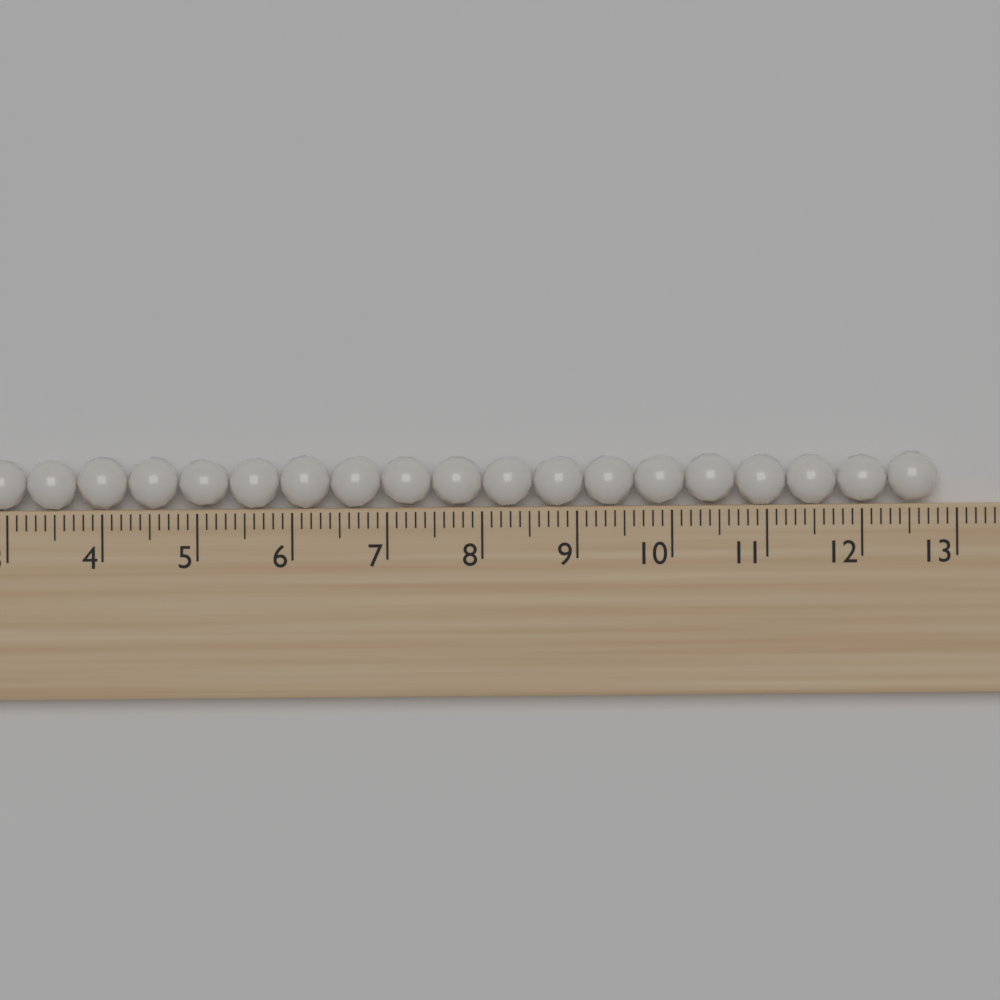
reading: 12.8 (no unit)
